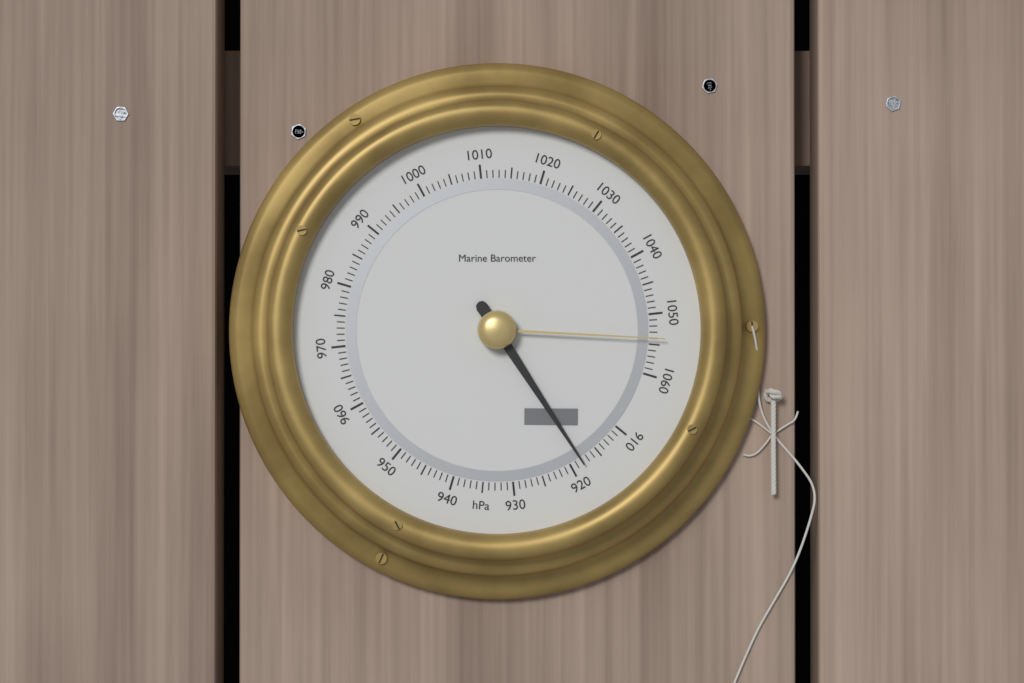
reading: 918 hPa
